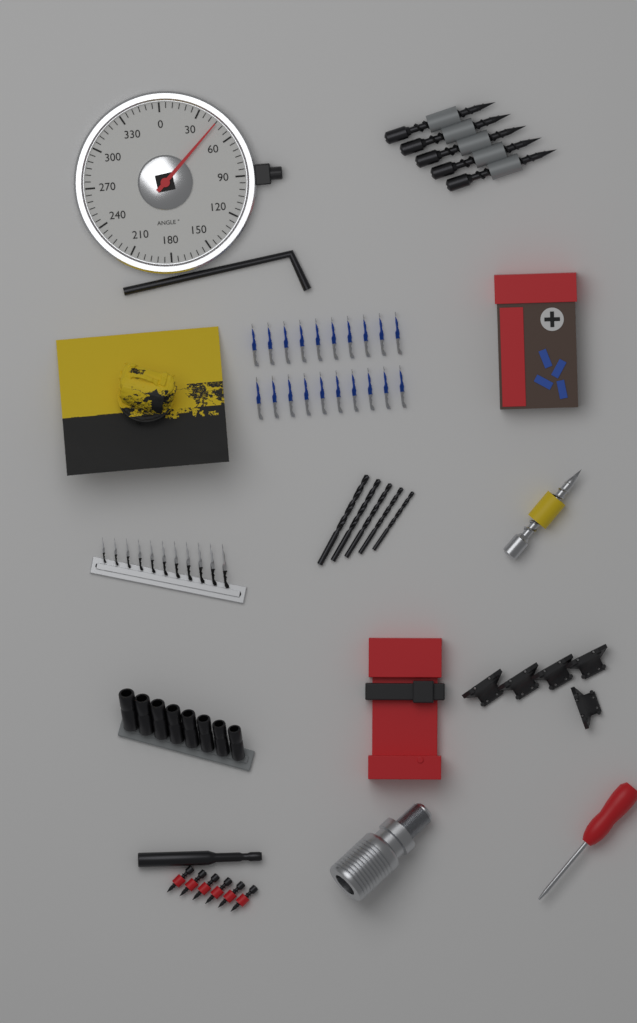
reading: 45 °
